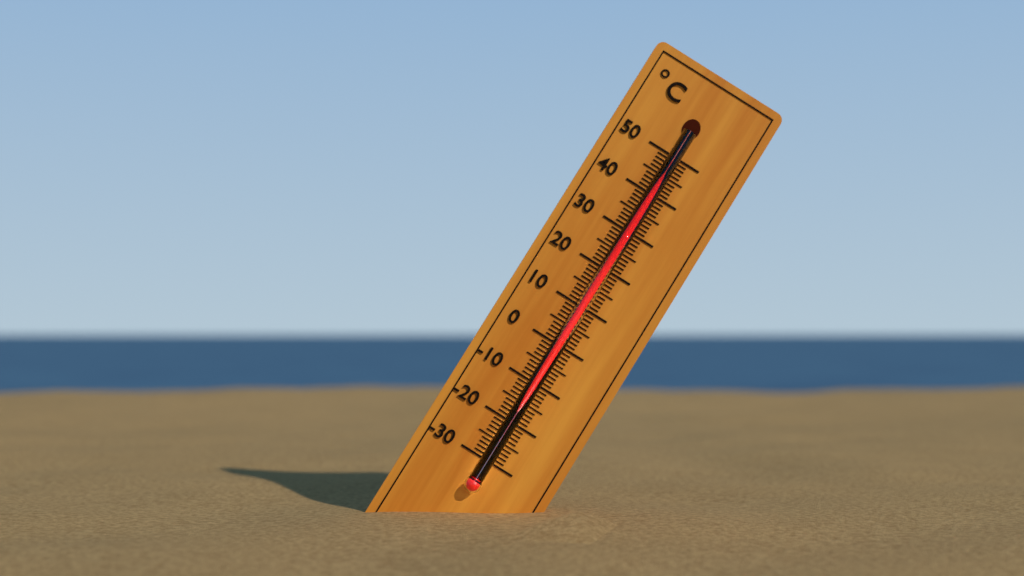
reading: 48 °C
